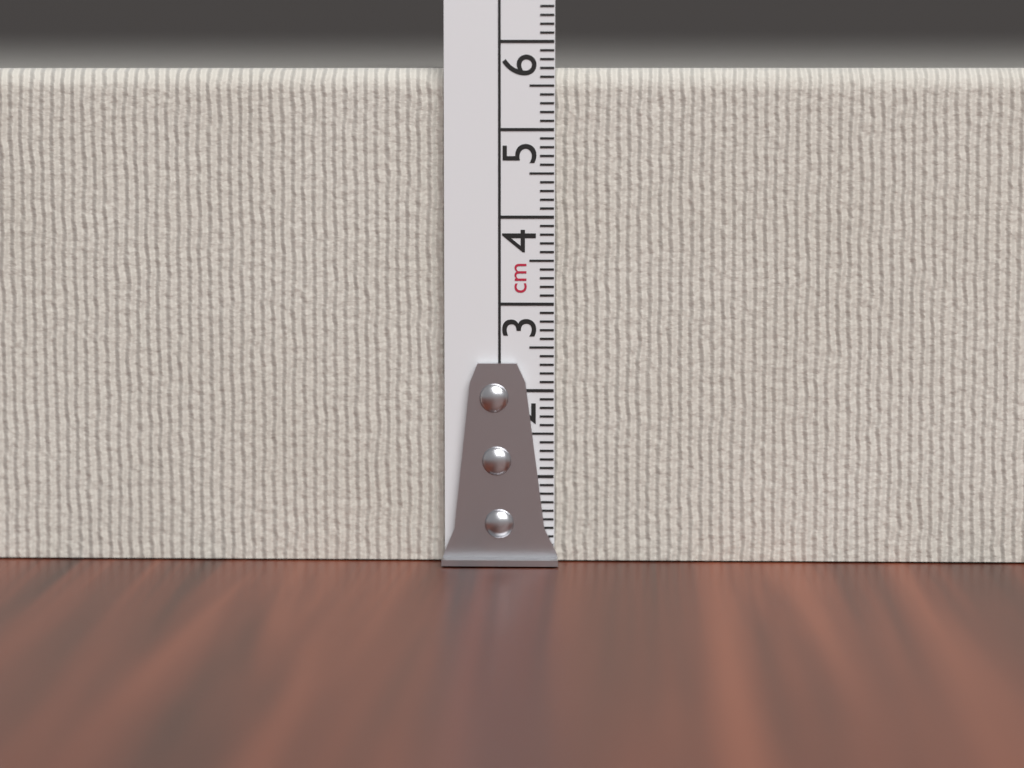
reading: 5.7 cm
